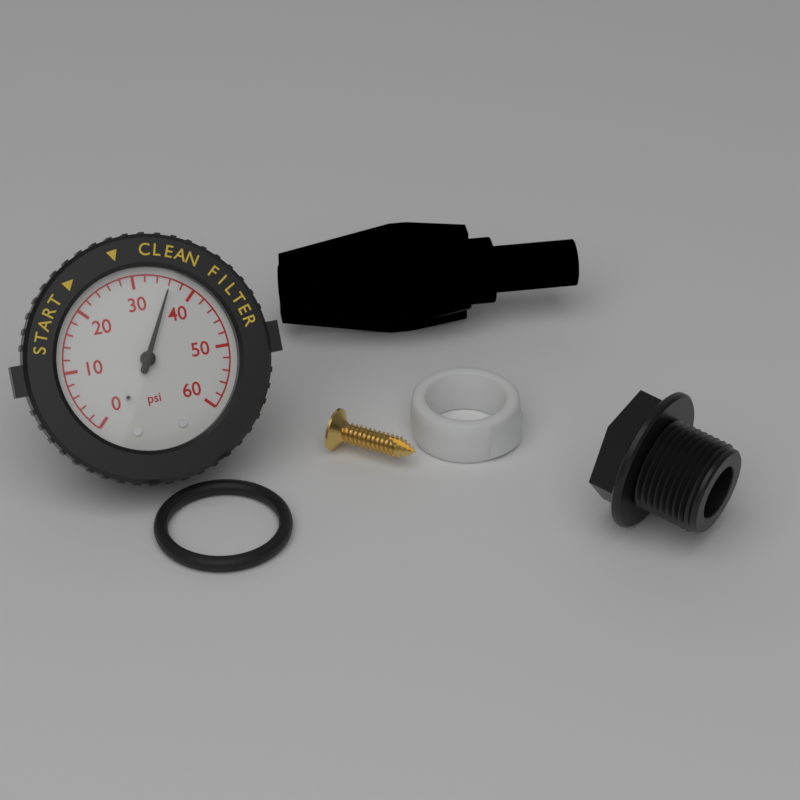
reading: 36 psi
